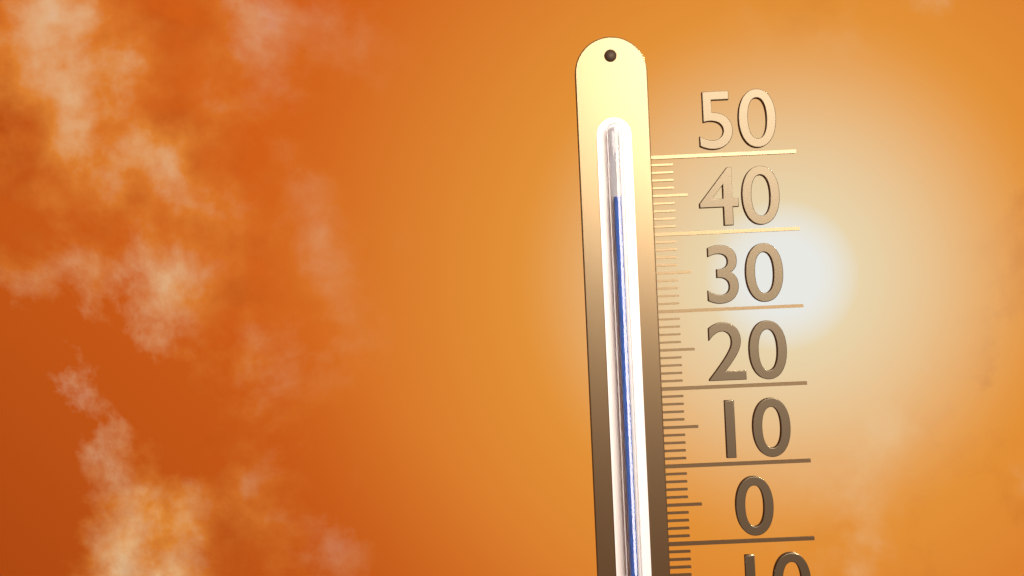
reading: 45 (no unit)
